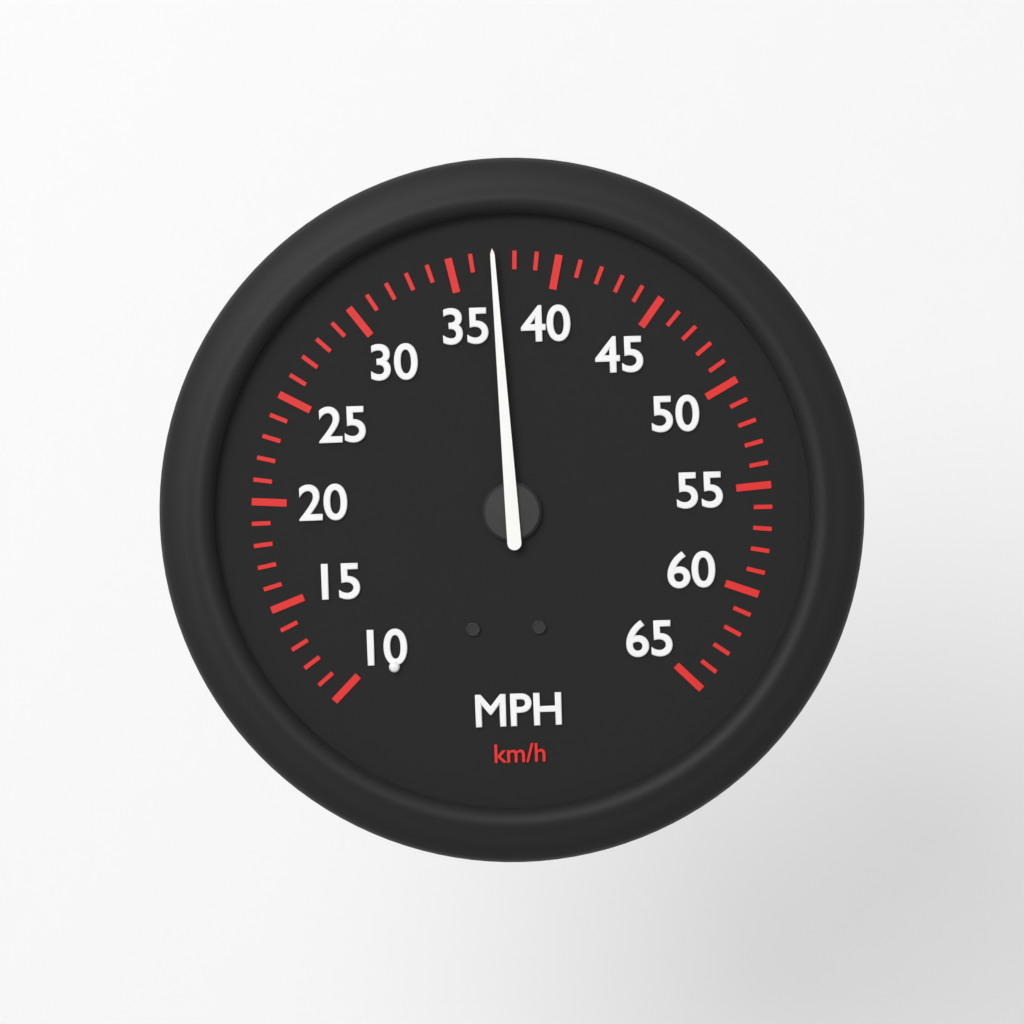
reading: 37 mph
